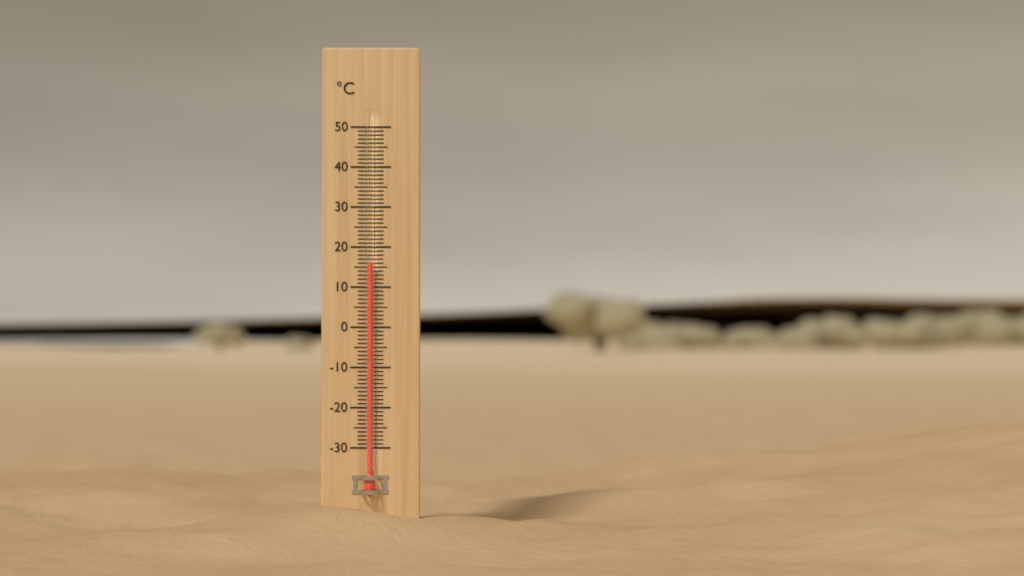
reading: 16 °C
